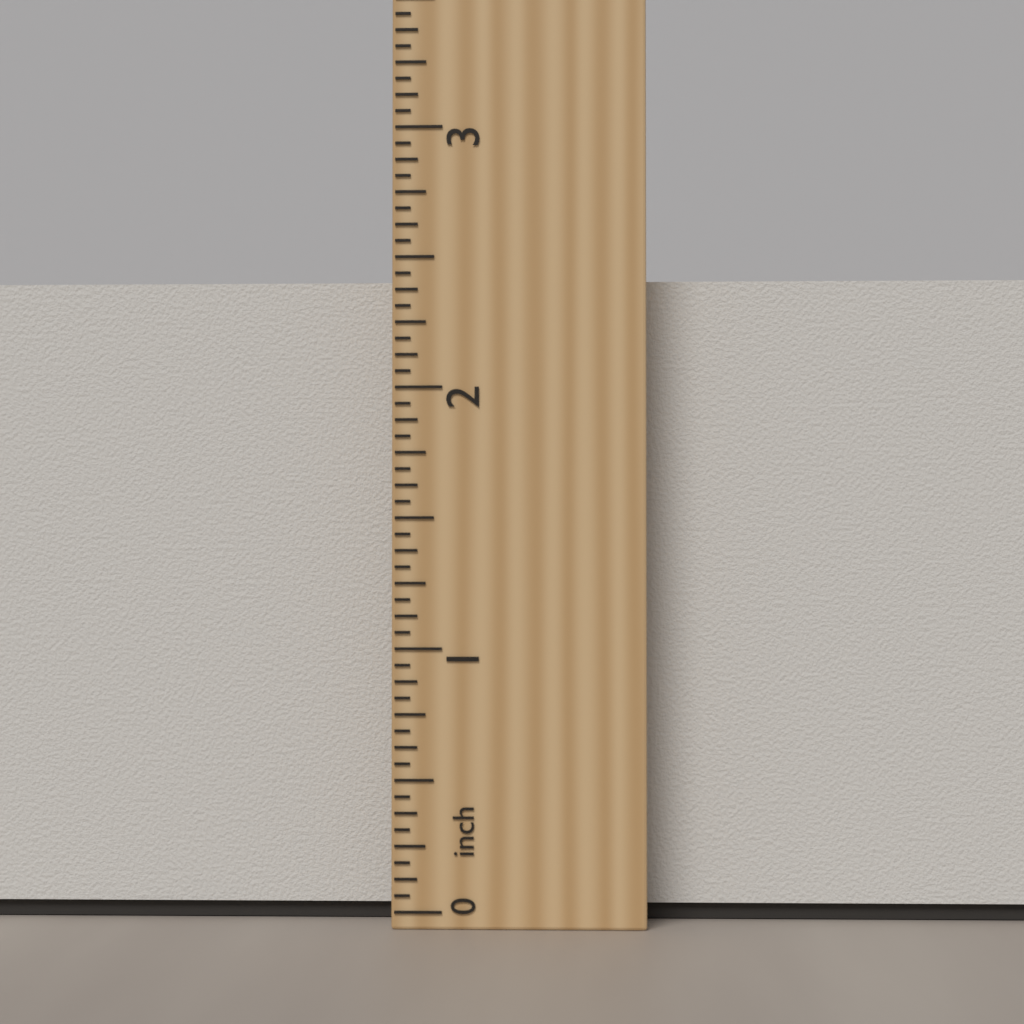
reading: 2.4375 inch
